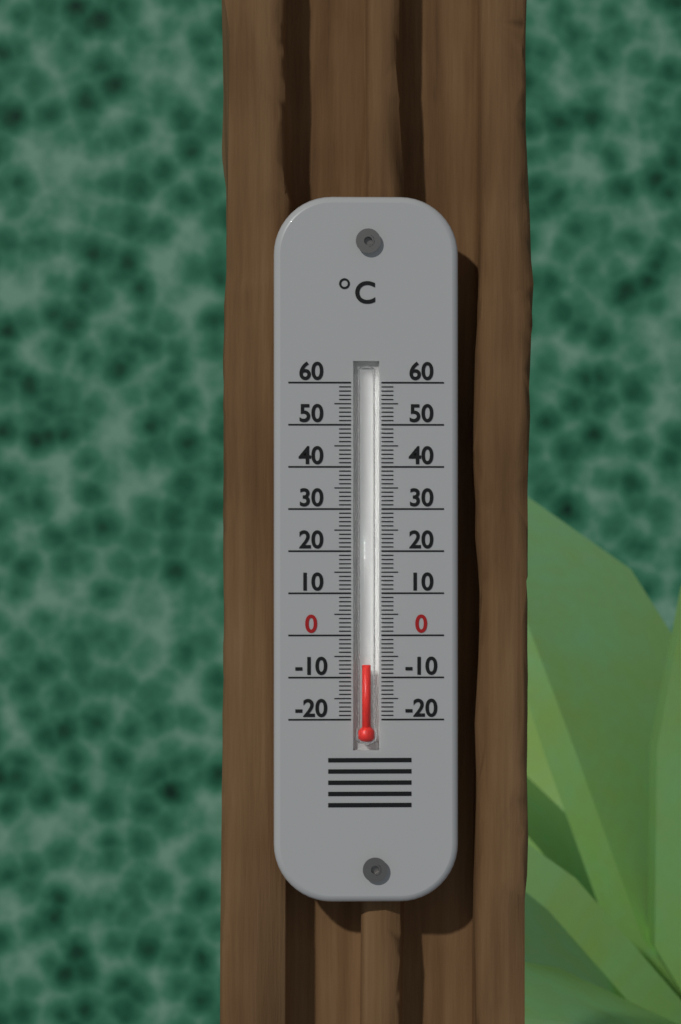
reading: -7 °C
